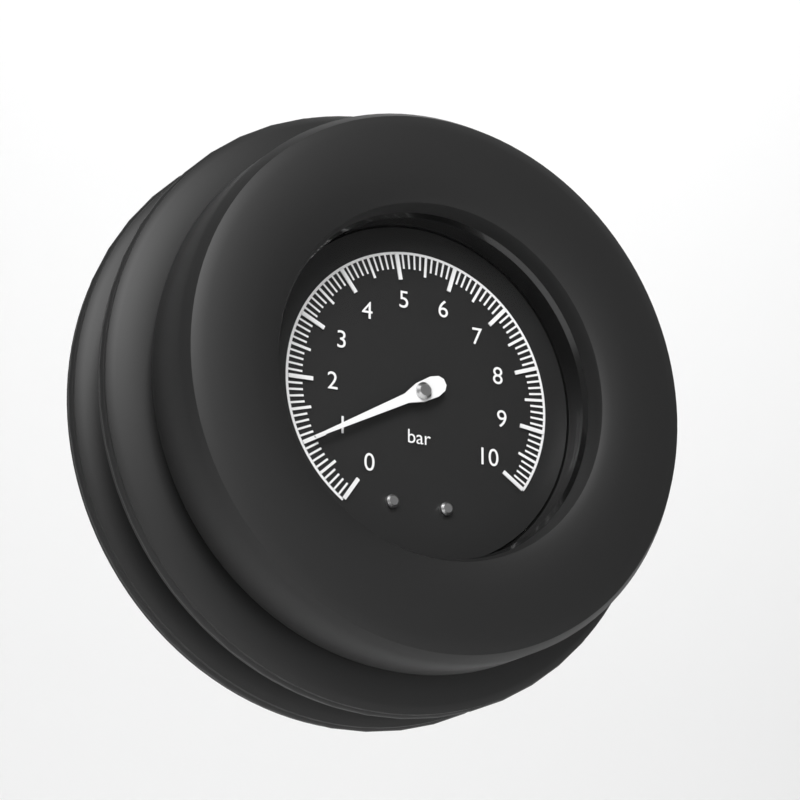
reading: 1.0 bar
